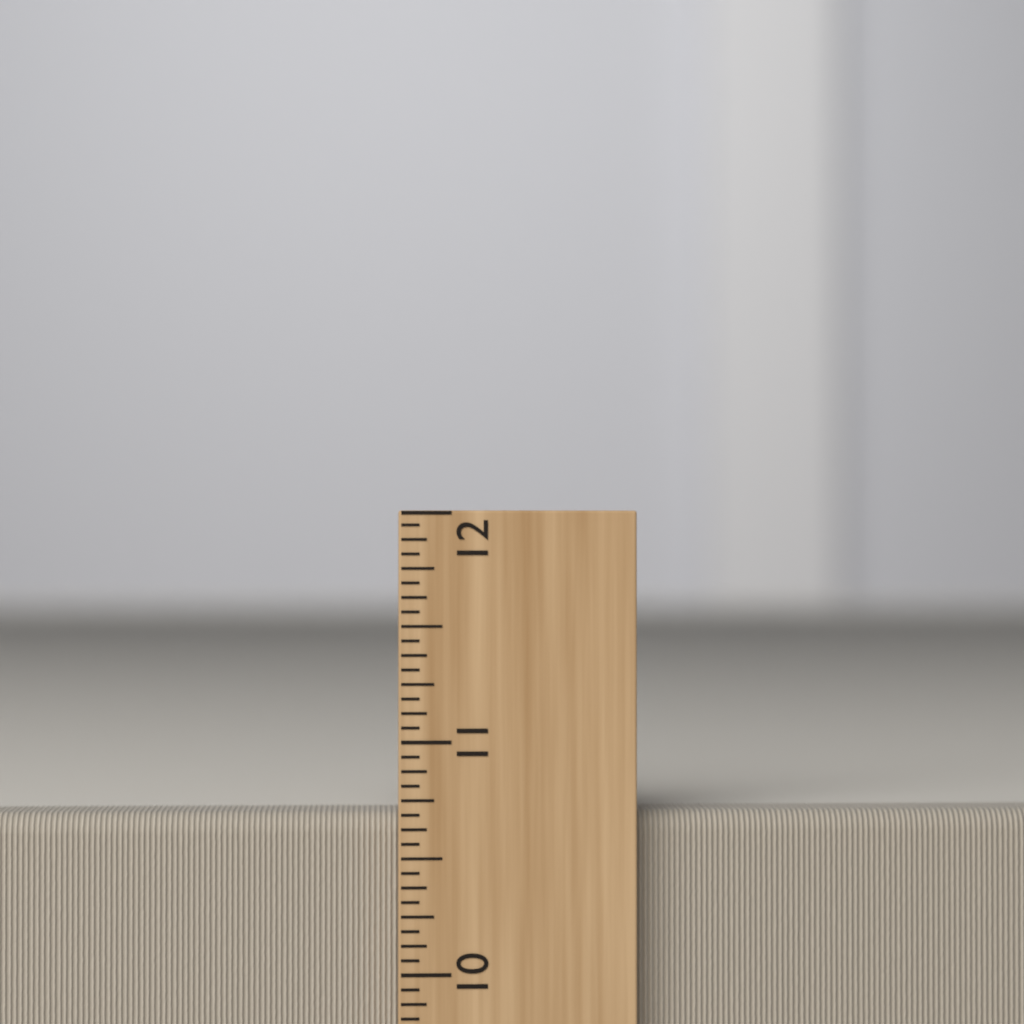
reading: 10.6875 inch
